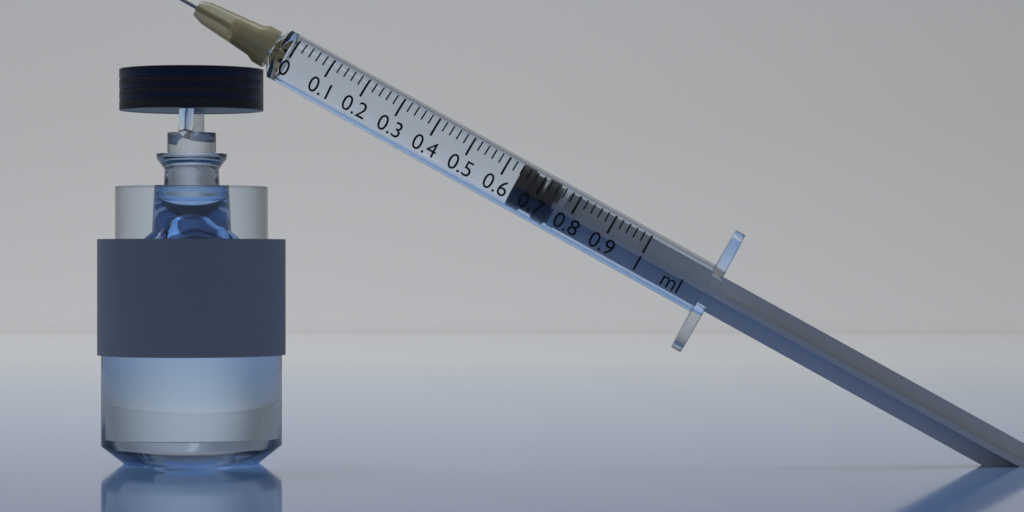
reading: 0.64 ml
